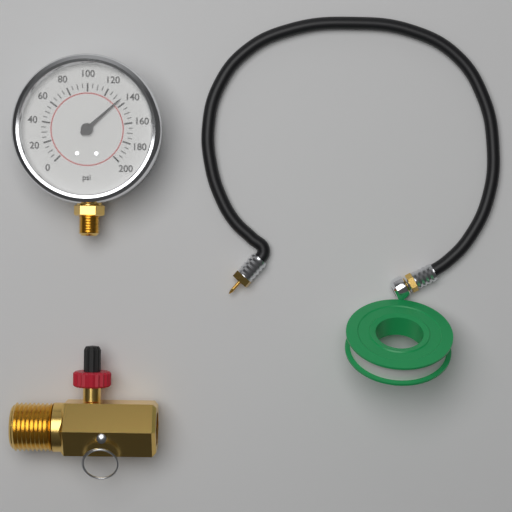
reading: 135 psi
